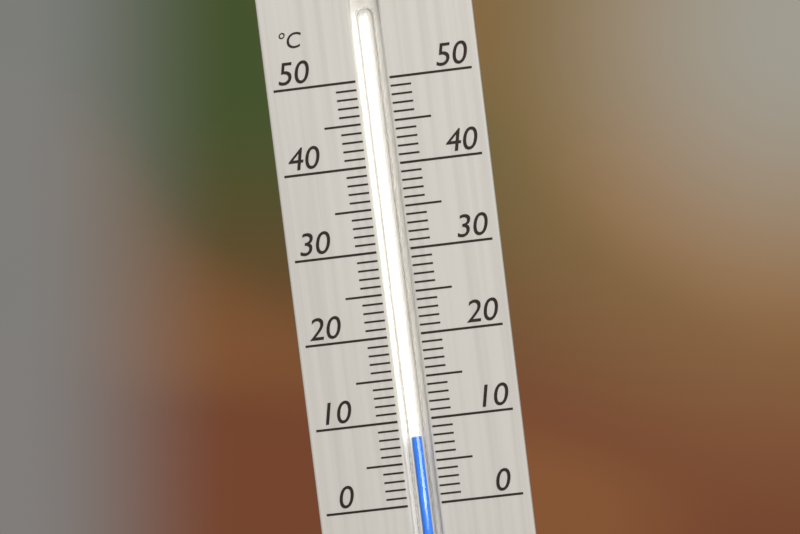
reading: 8 °C
